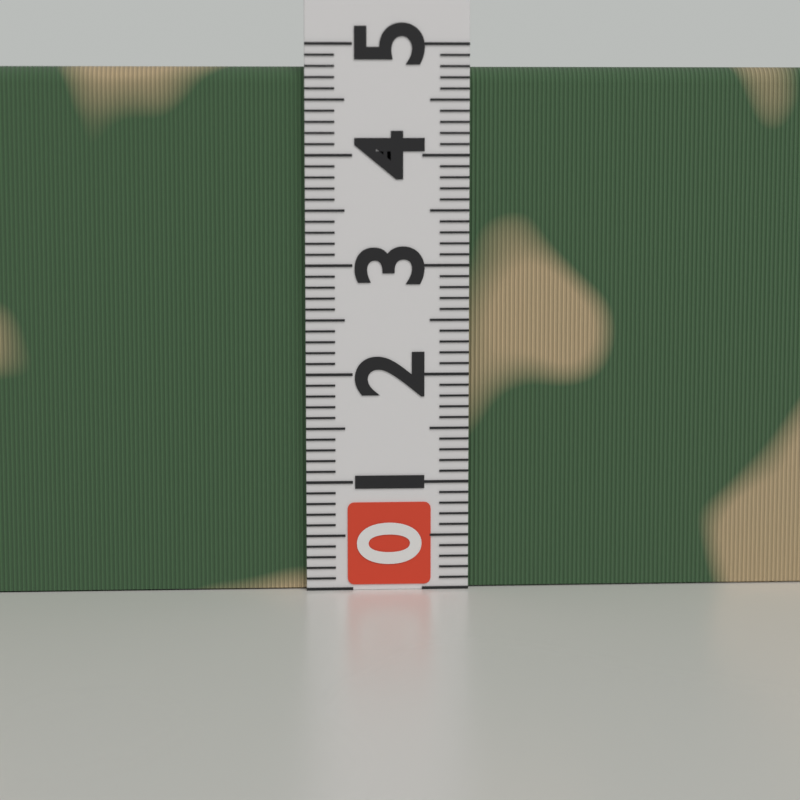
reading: 4.8 (no unit)
